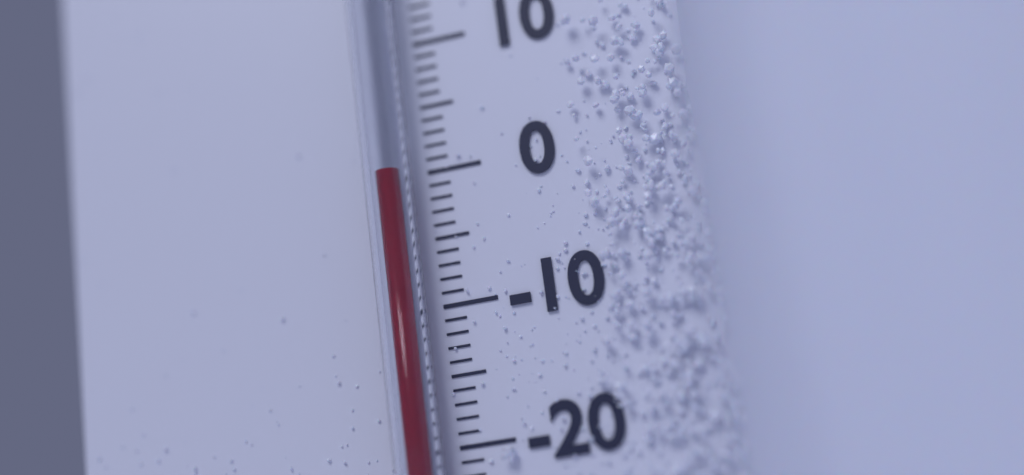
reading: 0 °C
